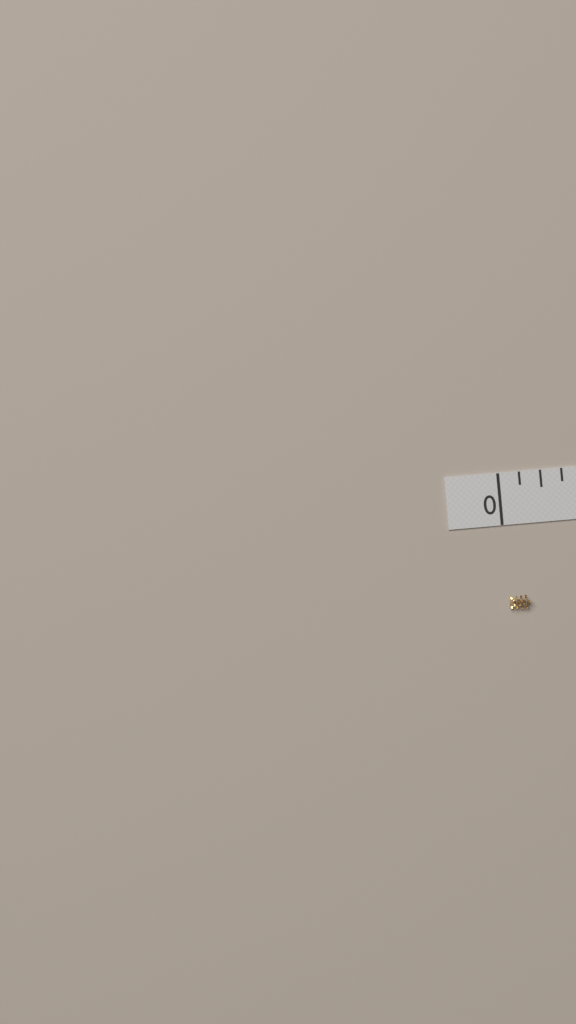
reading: 0.125 in
